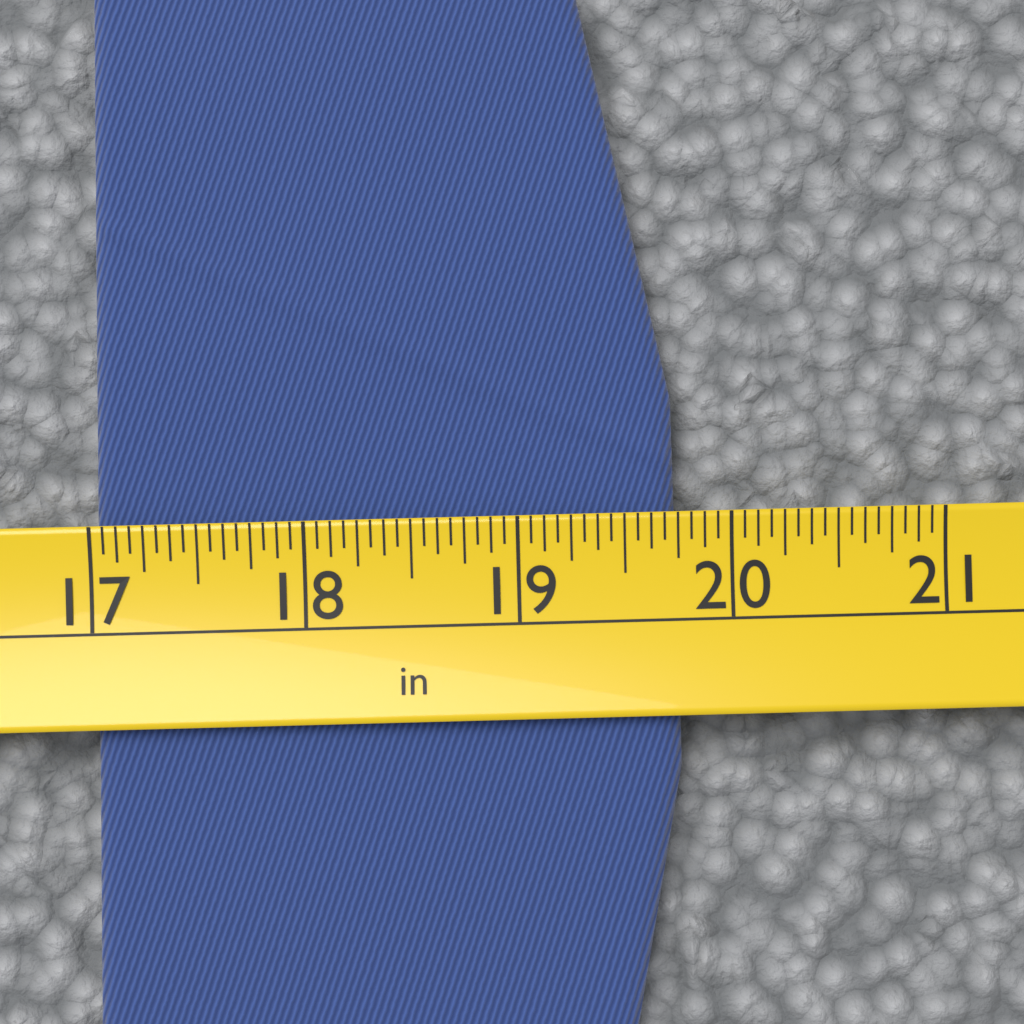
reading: 19.7500 in
